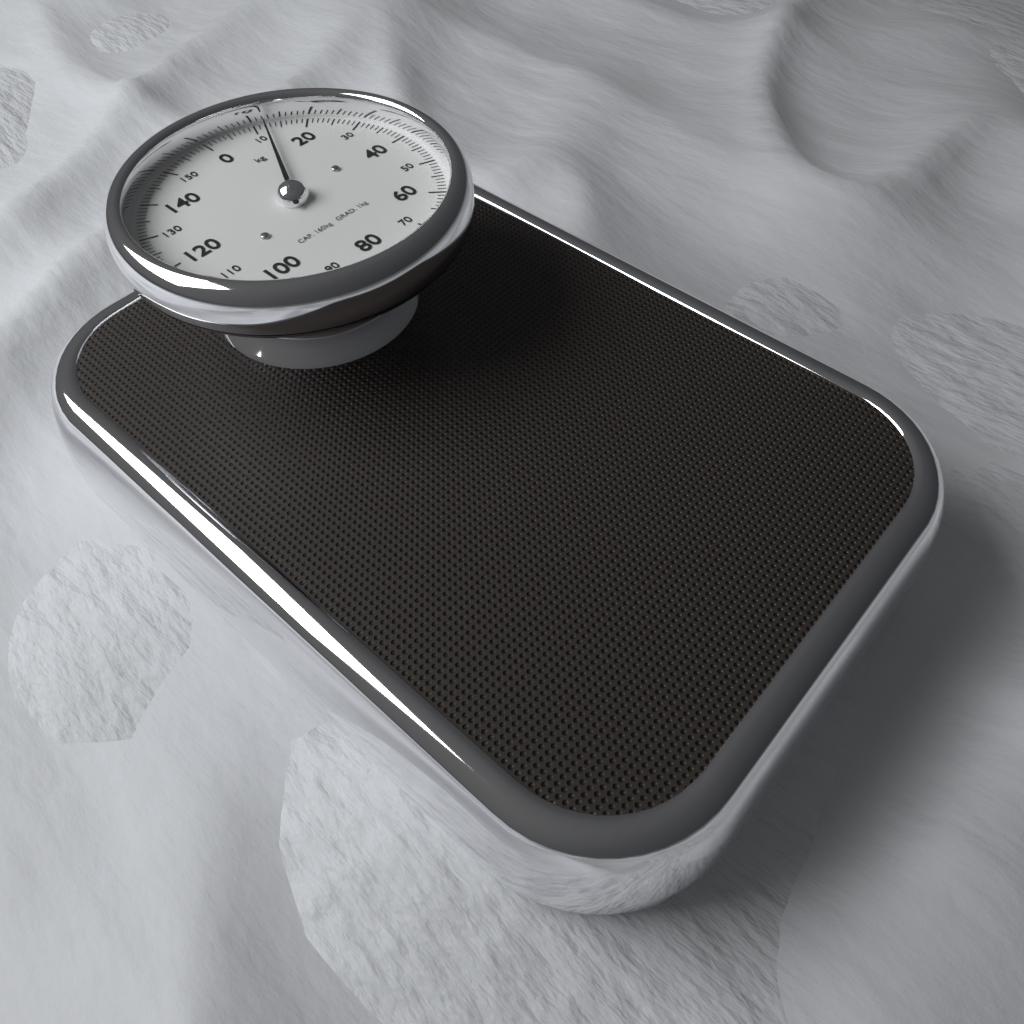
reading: 12 kg
